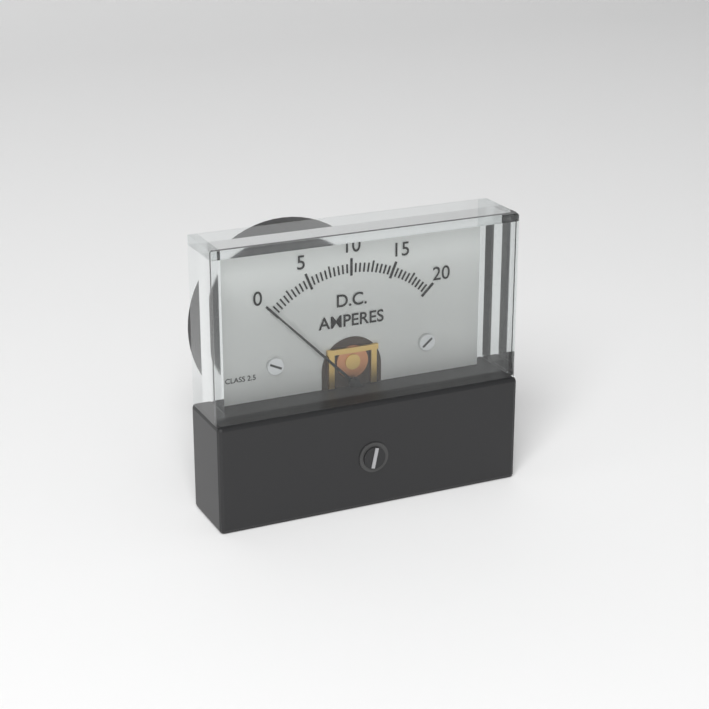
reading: 0.0 A
